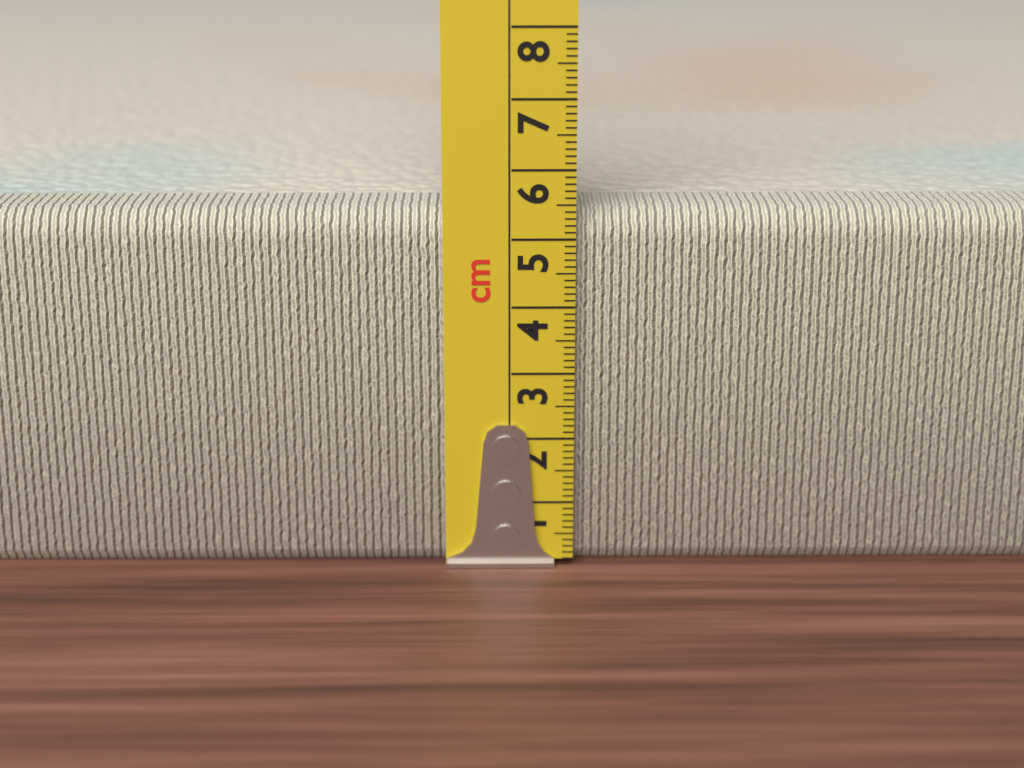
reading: 5.4 cm
